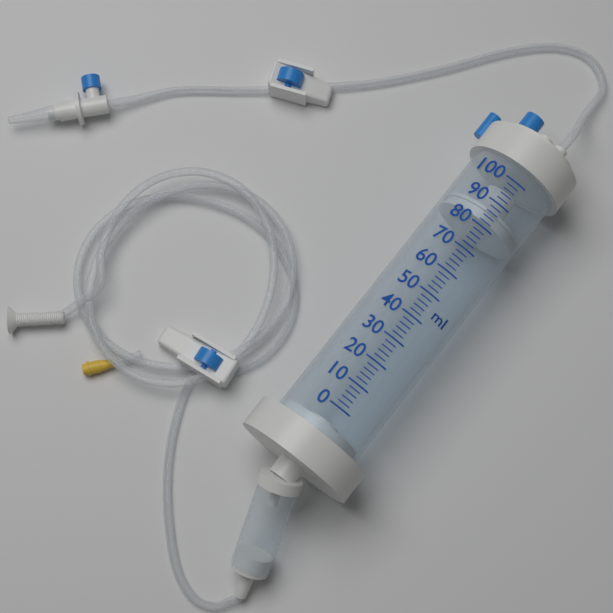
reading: 82 ml
